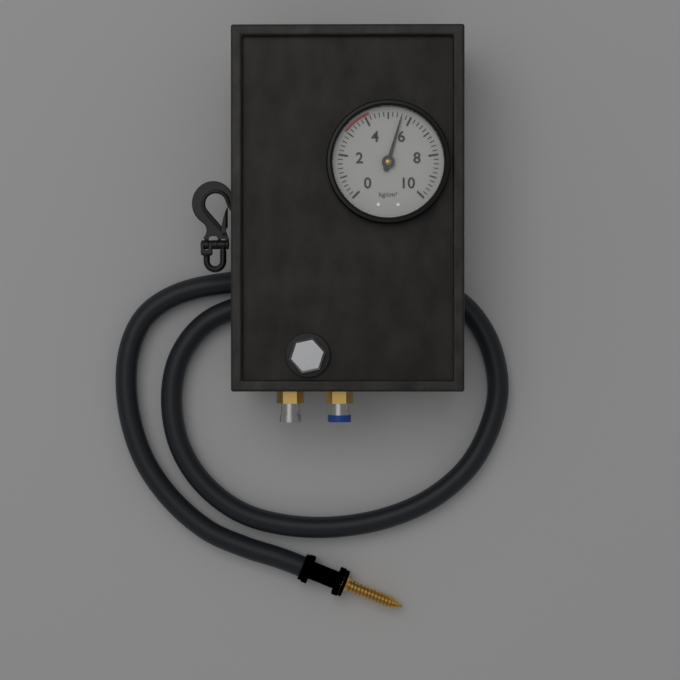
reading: 5.6 kg/cm²
